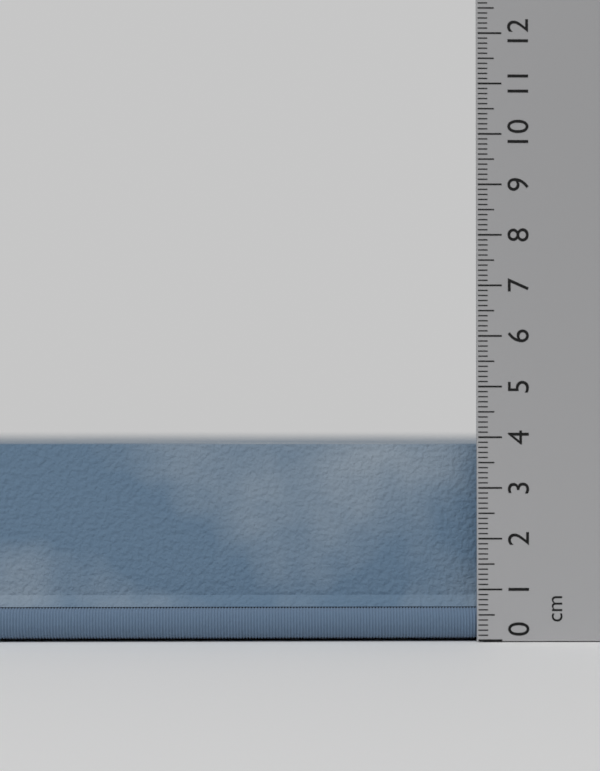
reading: 4.0 cm
